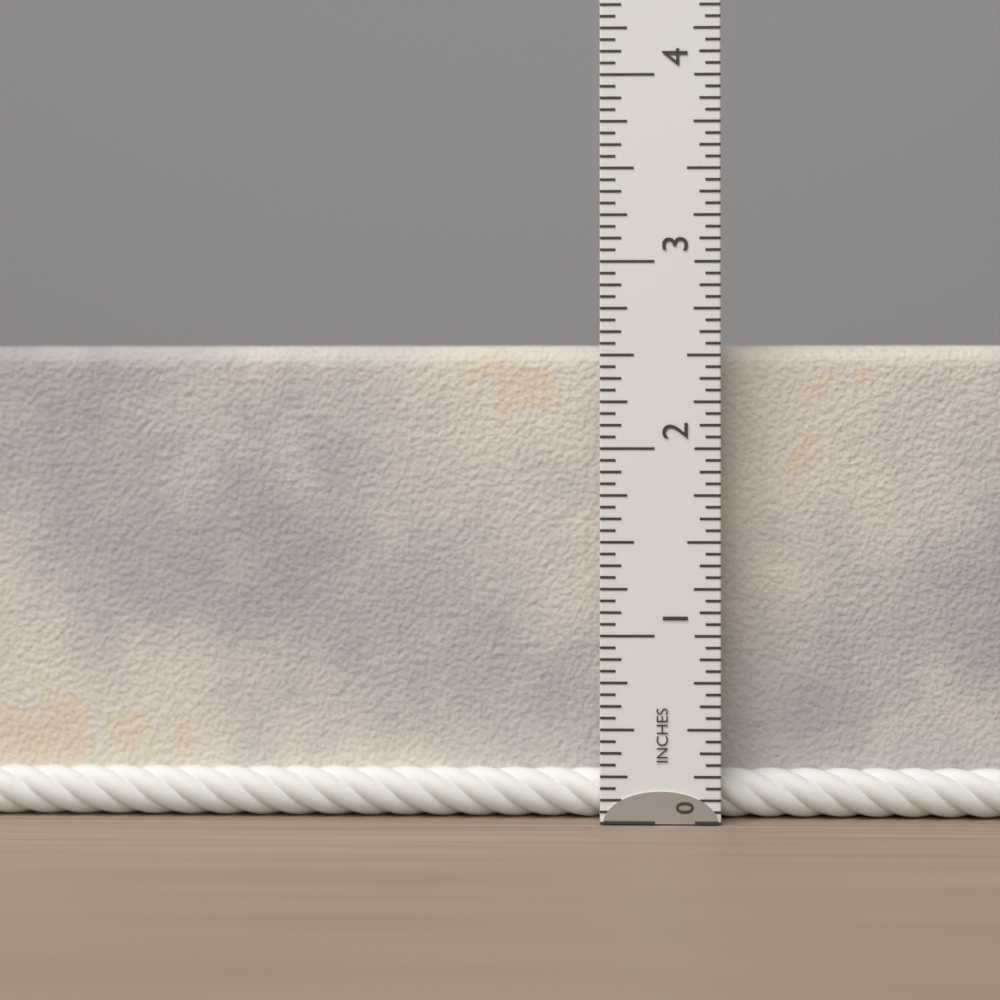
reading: 2.5625 in
